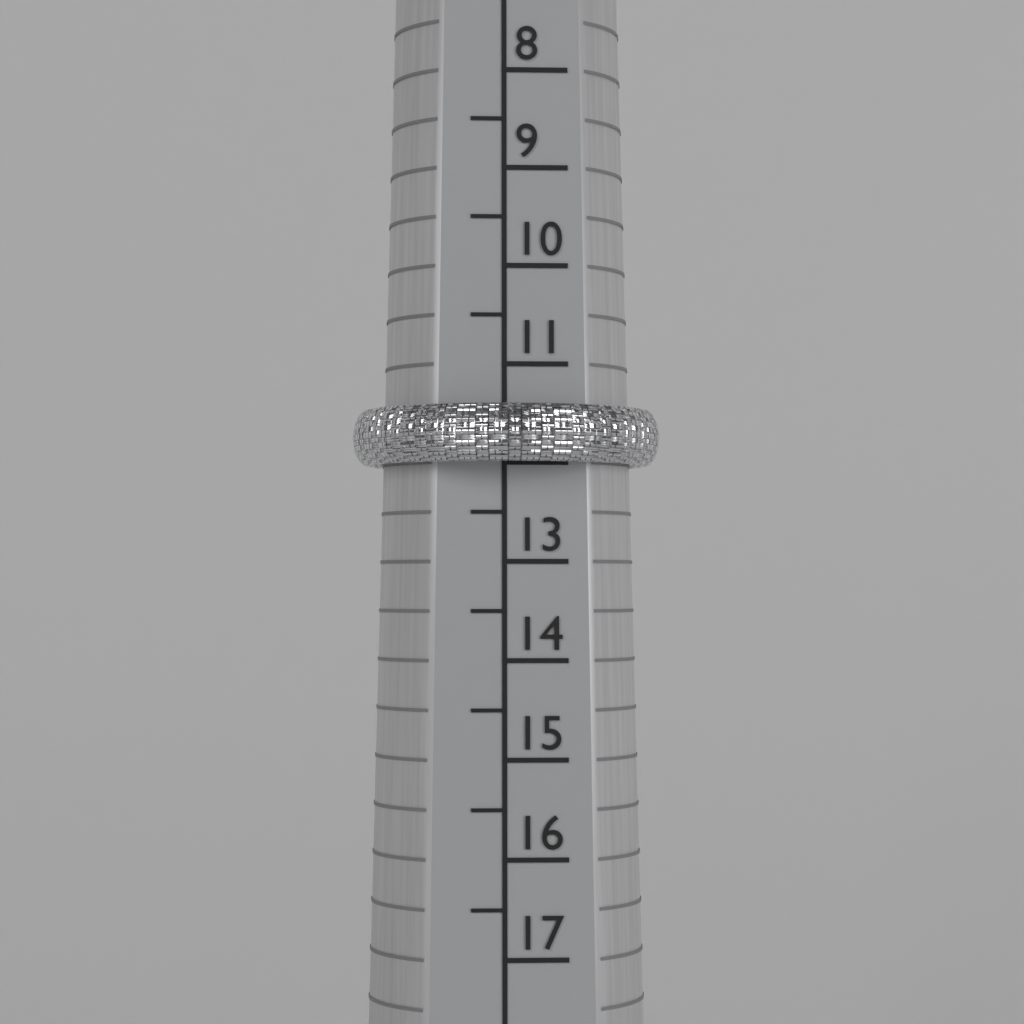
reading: 12.0 (no unit)
